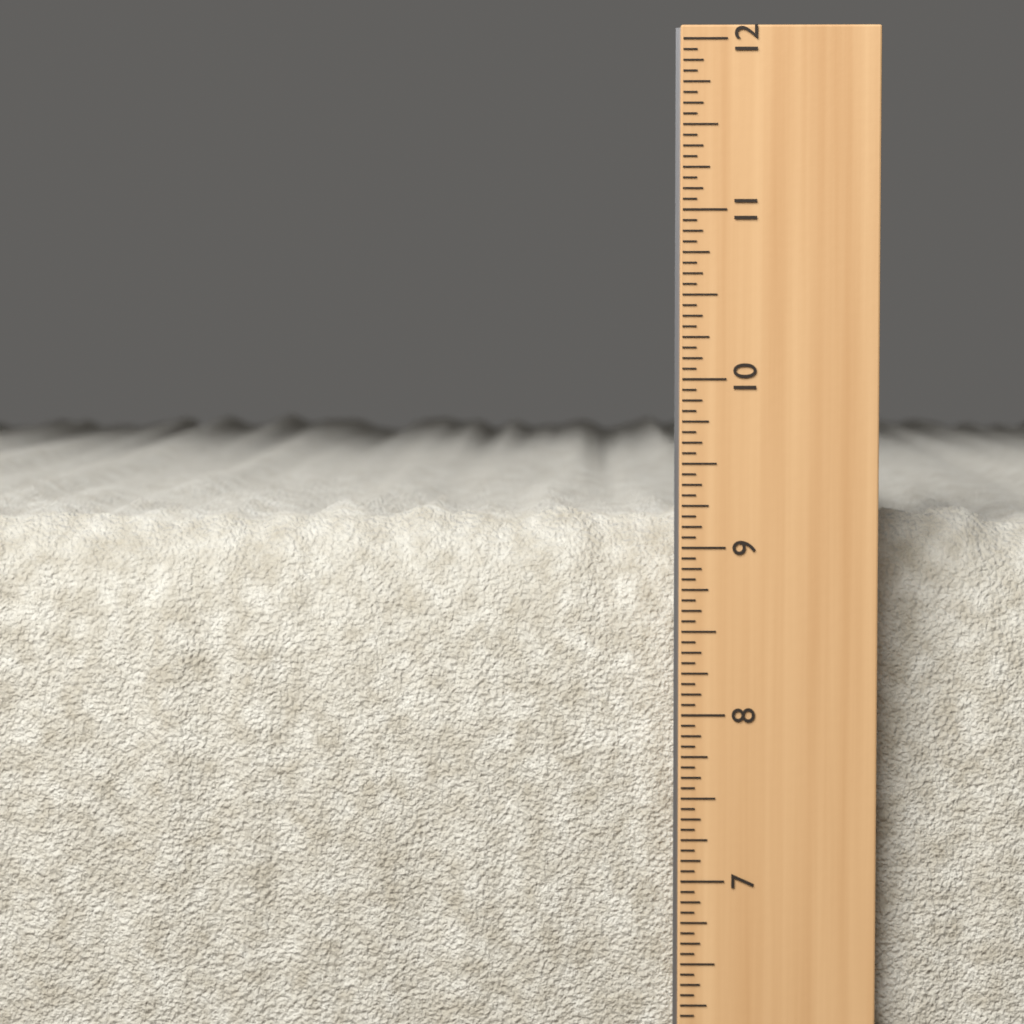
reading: 9.2500 in
